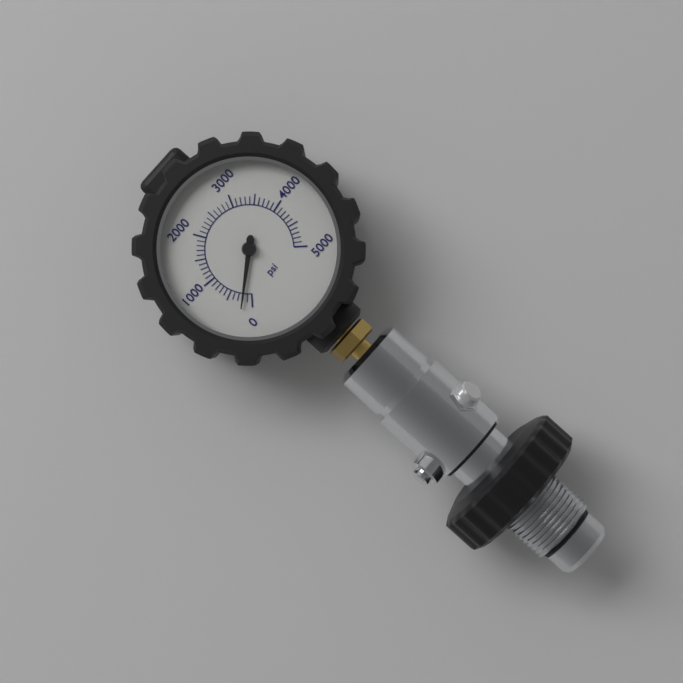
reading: 200 psi
